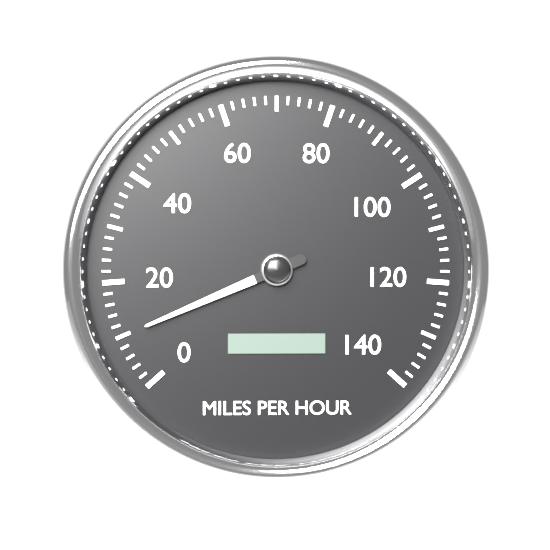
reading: 10 mph
